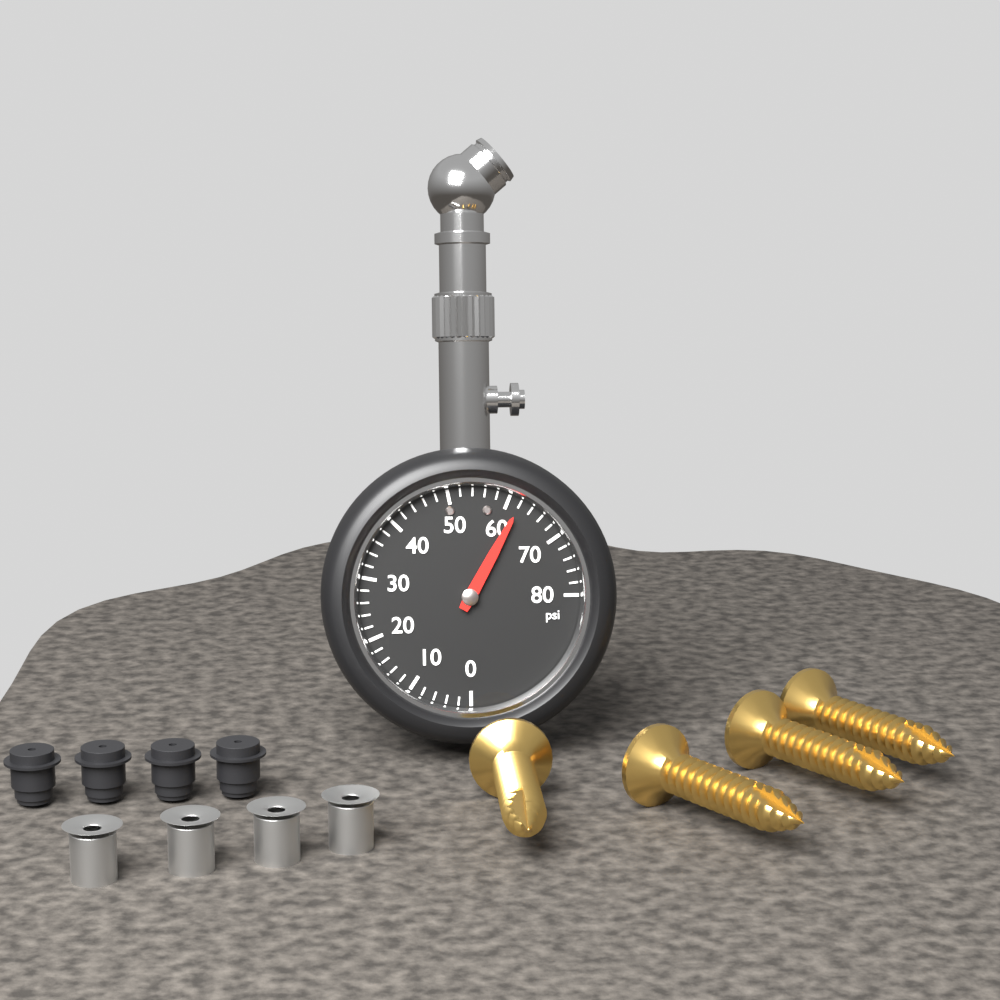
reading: 62 psi
